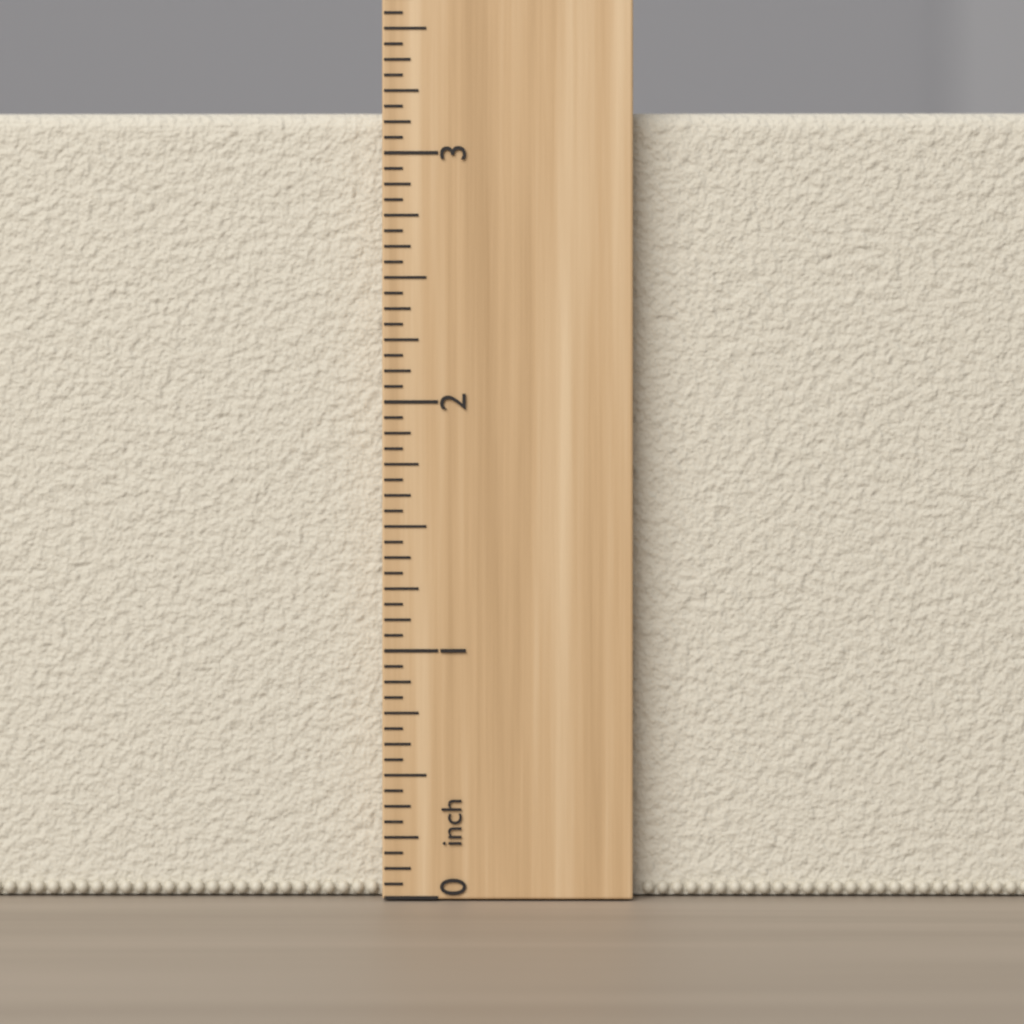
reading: 3.1875 inch
